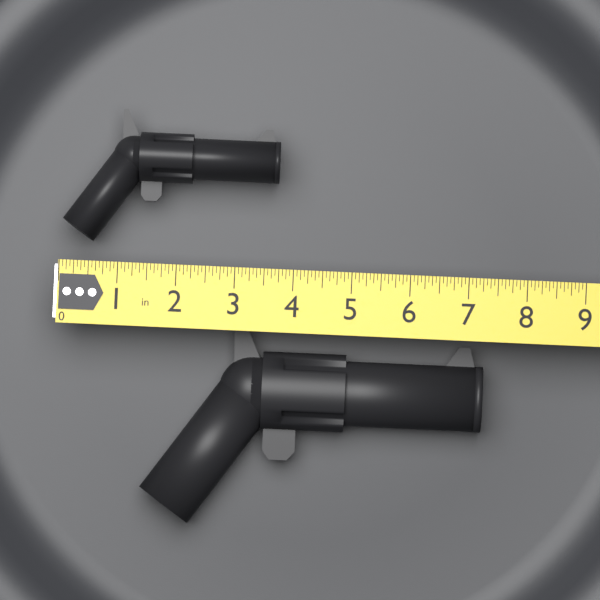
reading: 3.6875 in
